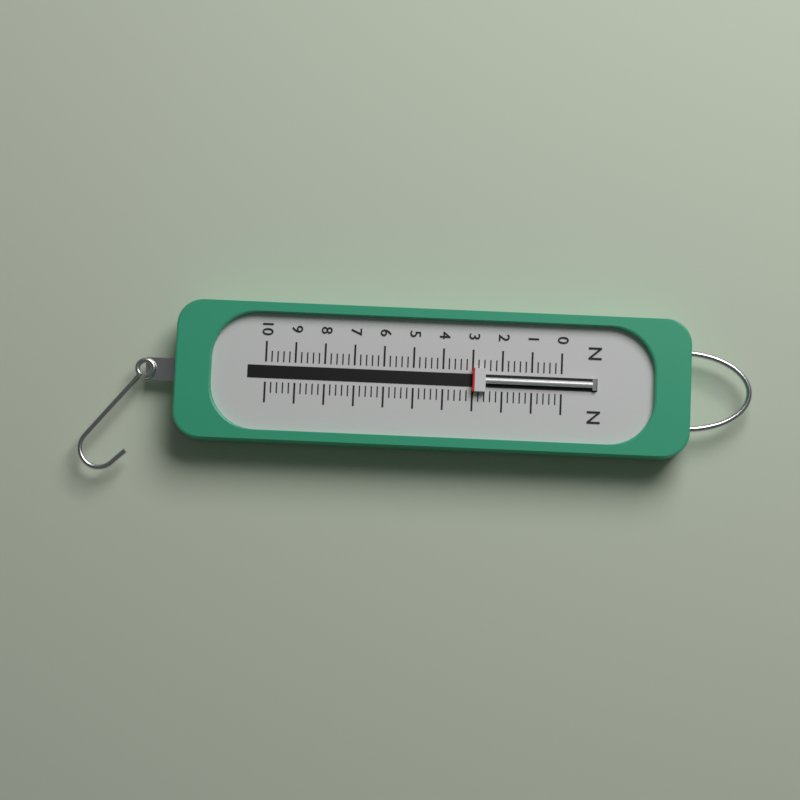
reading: 3.0 N
